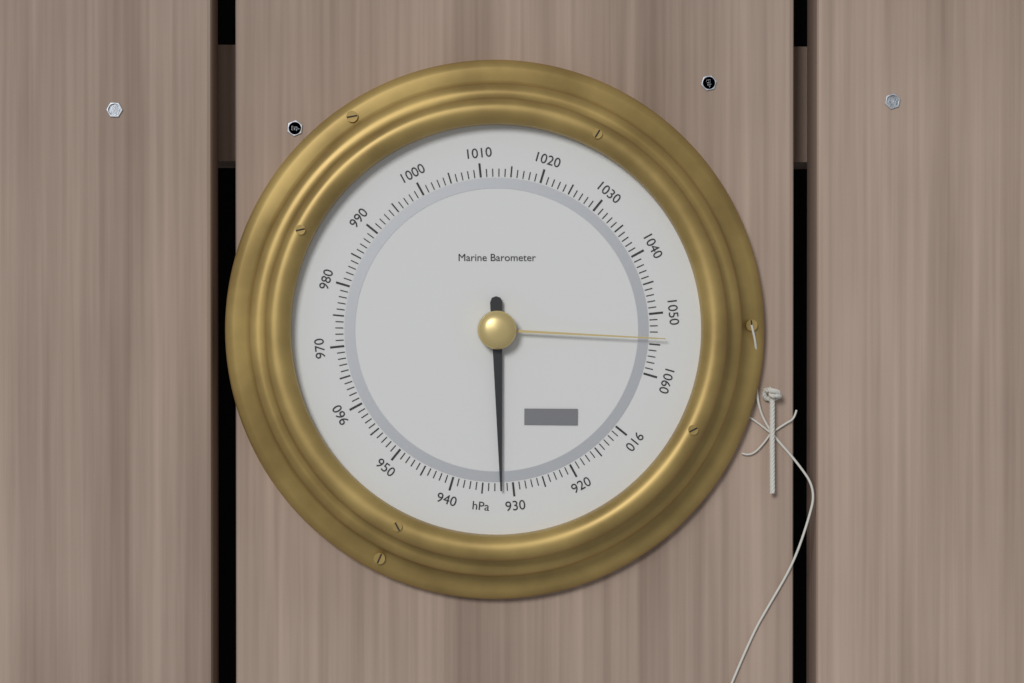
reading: 932 hPa
